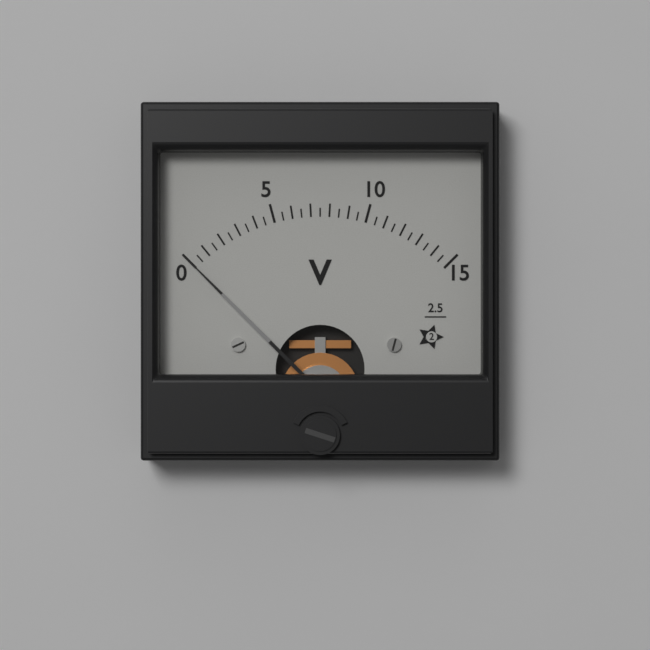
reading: 0.0 V
